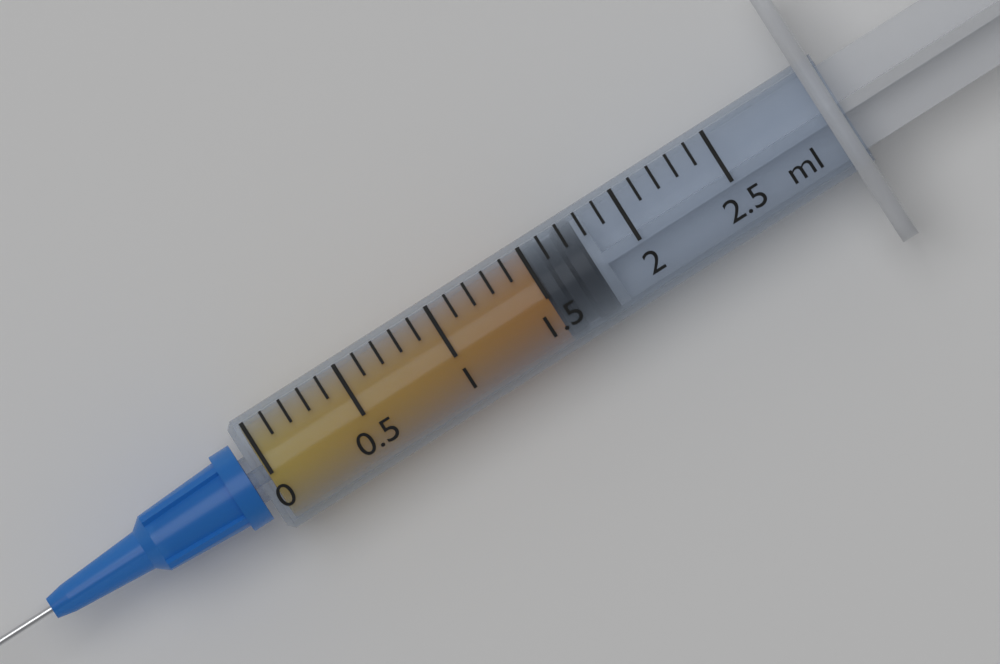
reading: 1.5 ml
